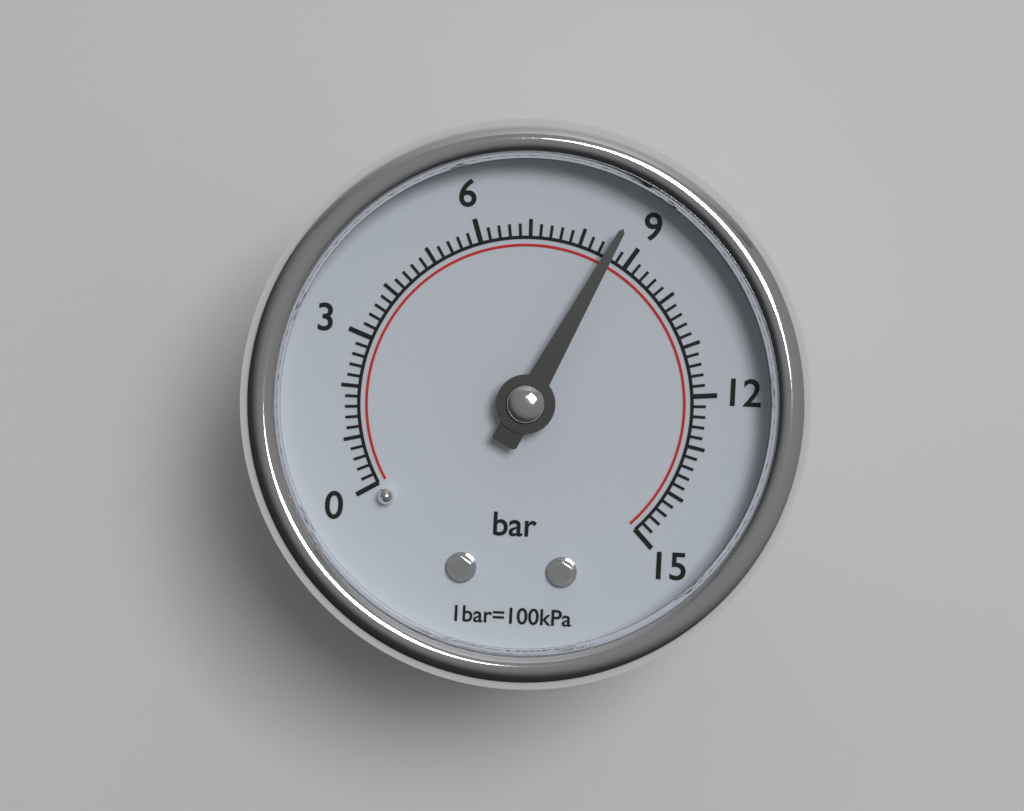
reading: 8.6 bar
